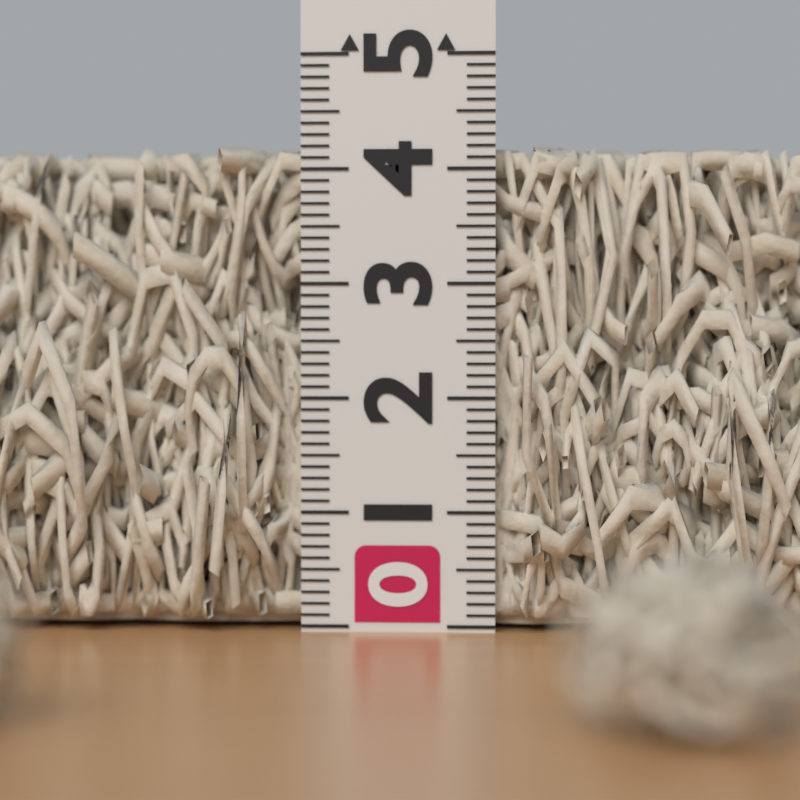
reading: 4.2 (no unit)
